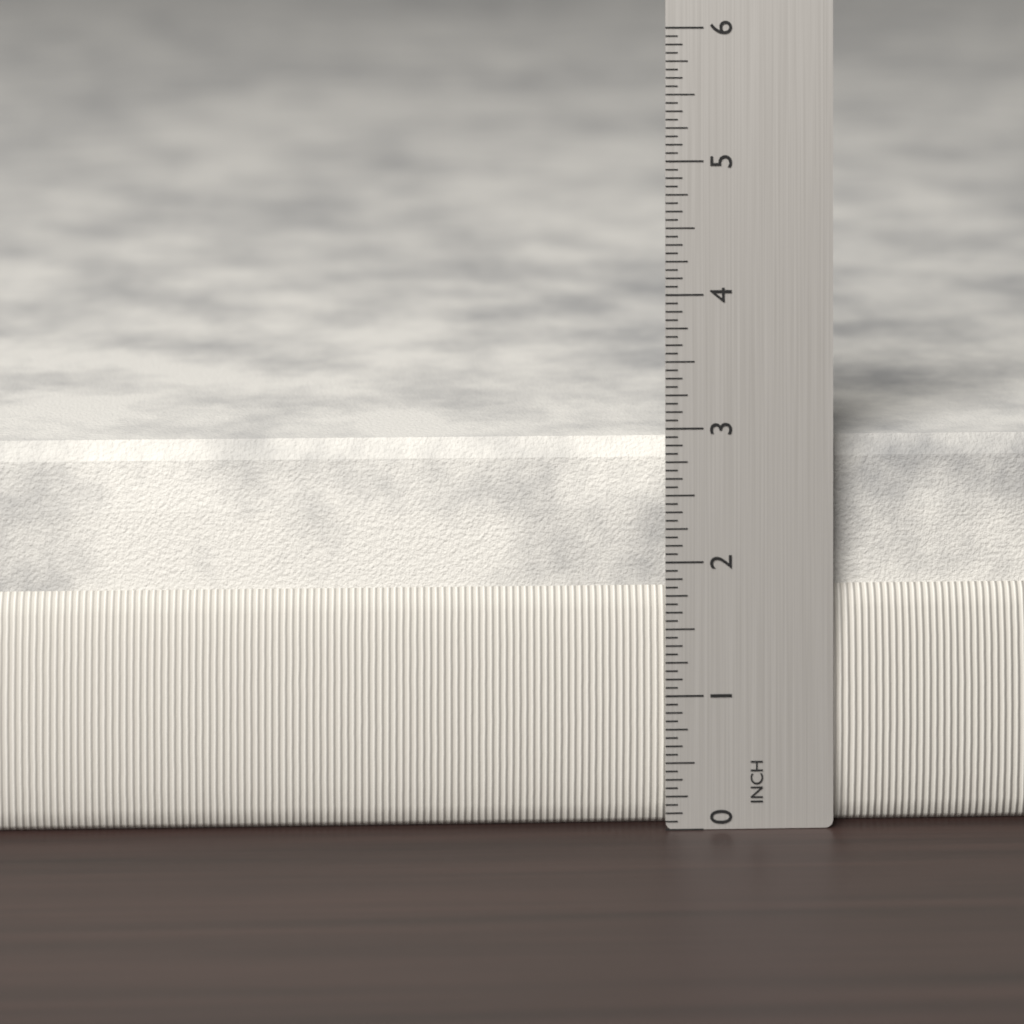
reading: 2.8750 in
